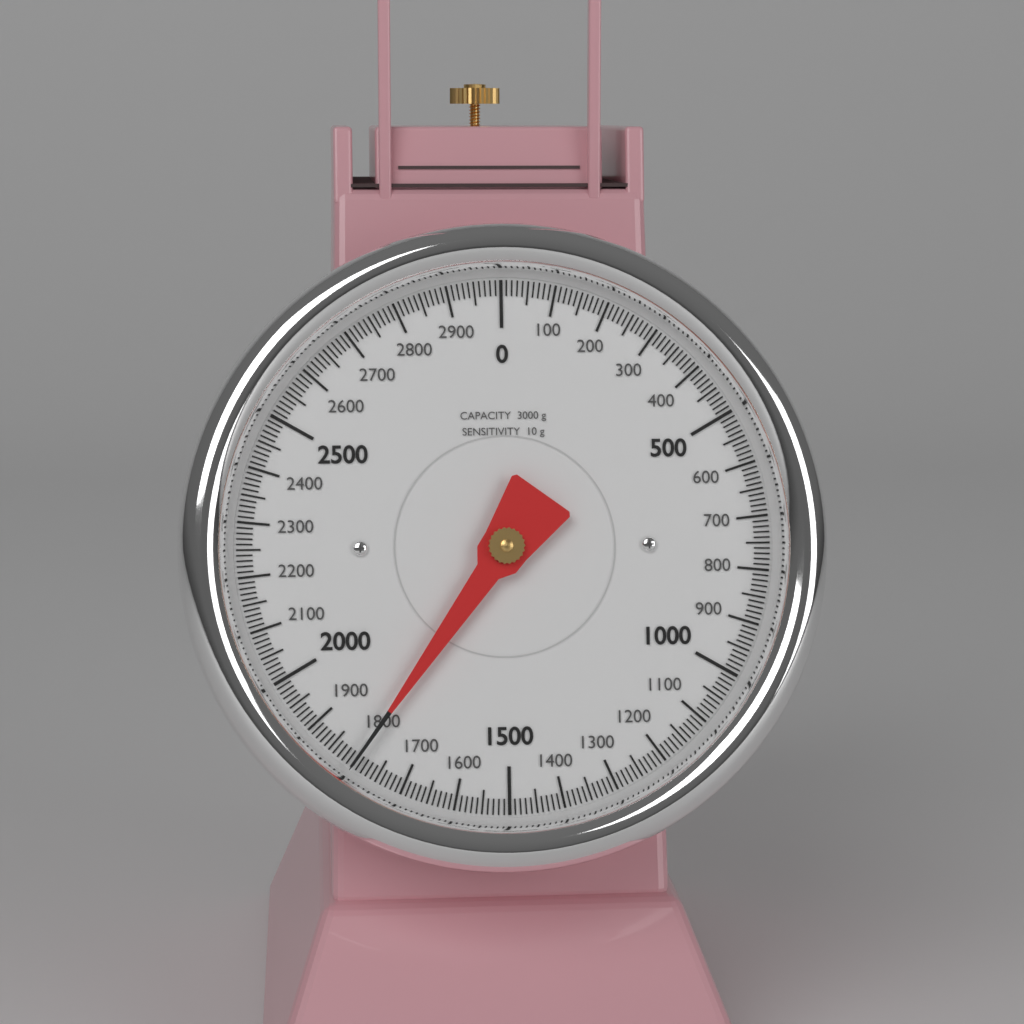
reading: 1800 g
